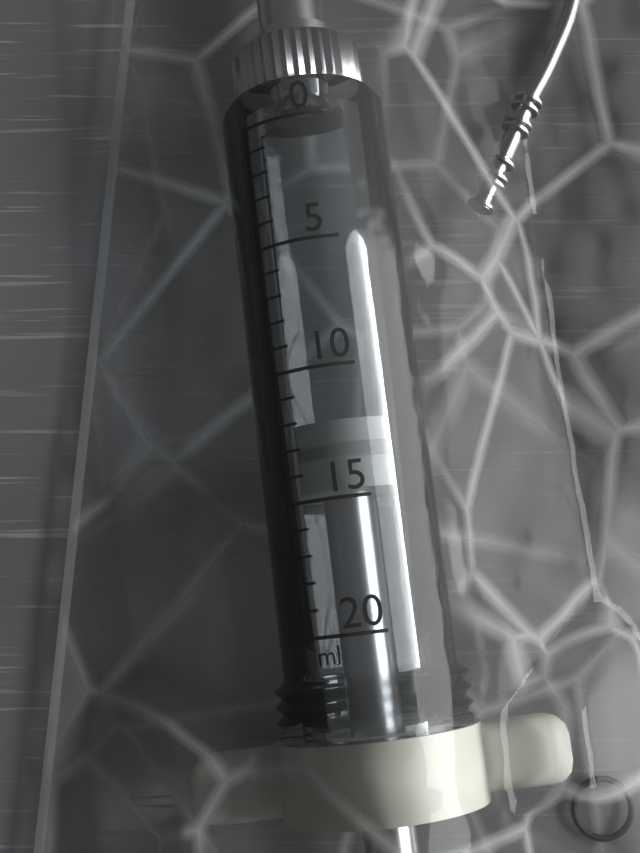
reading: 12 ml
